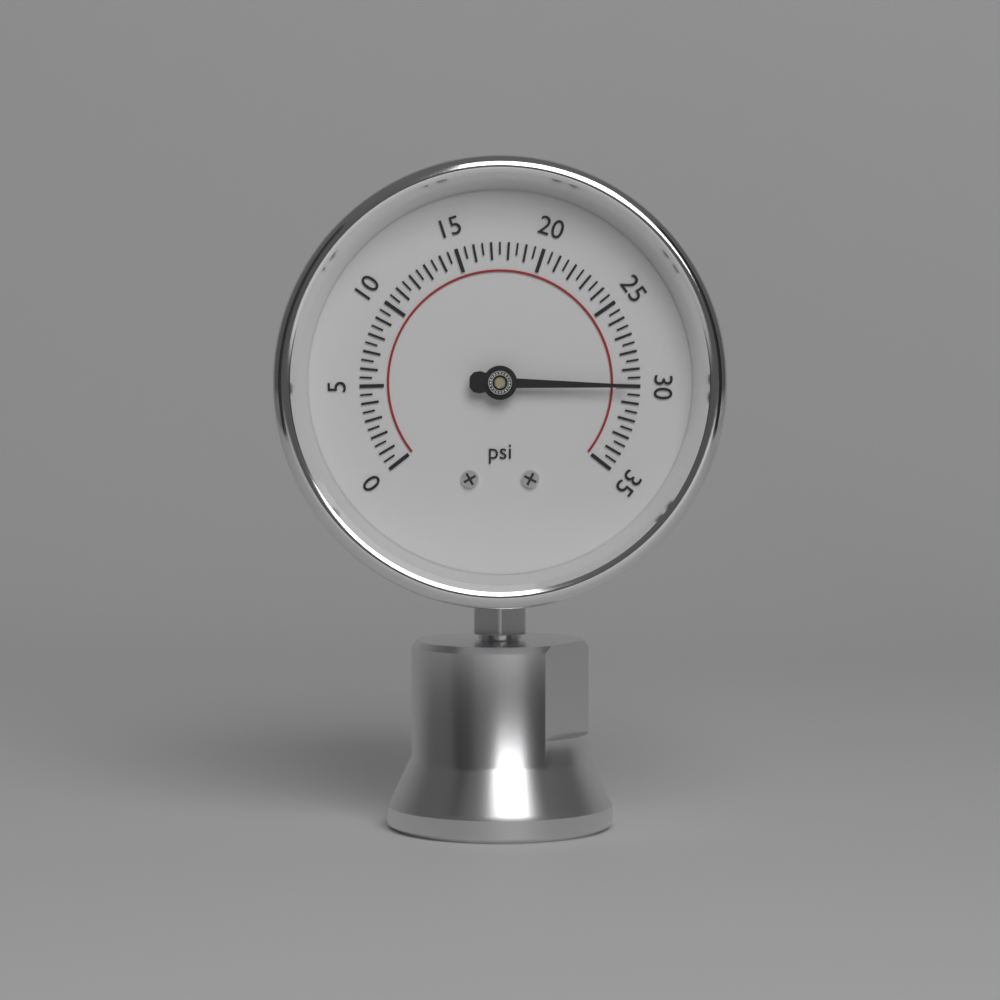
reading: 30.0 psi
